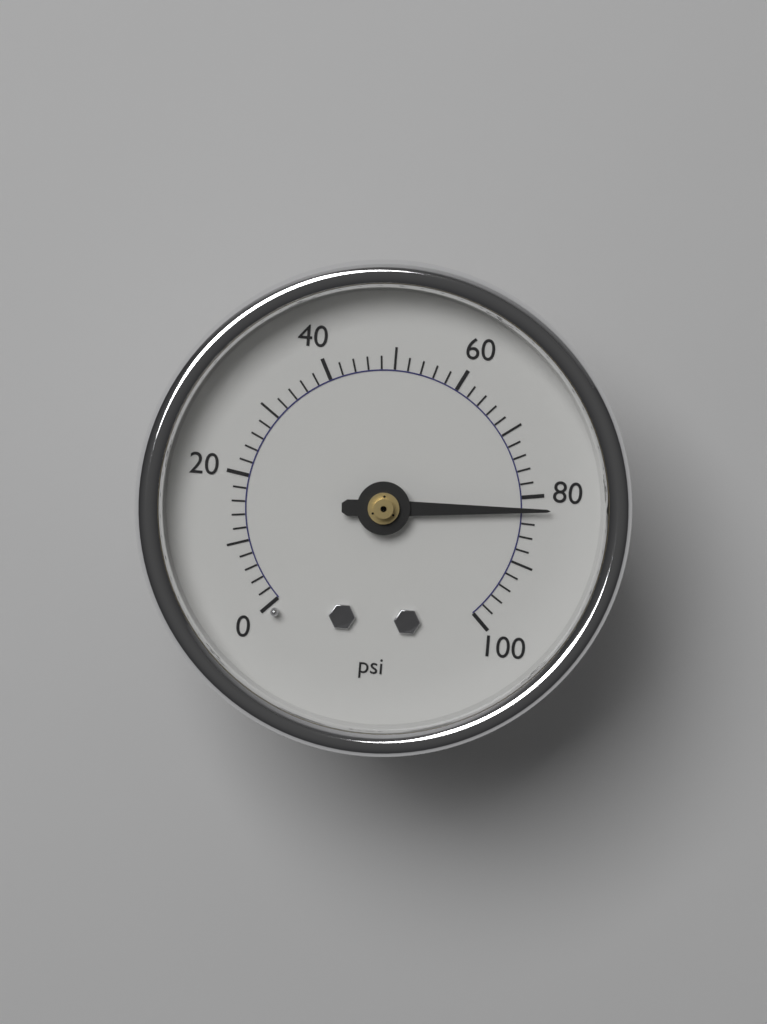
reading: 82 psi
